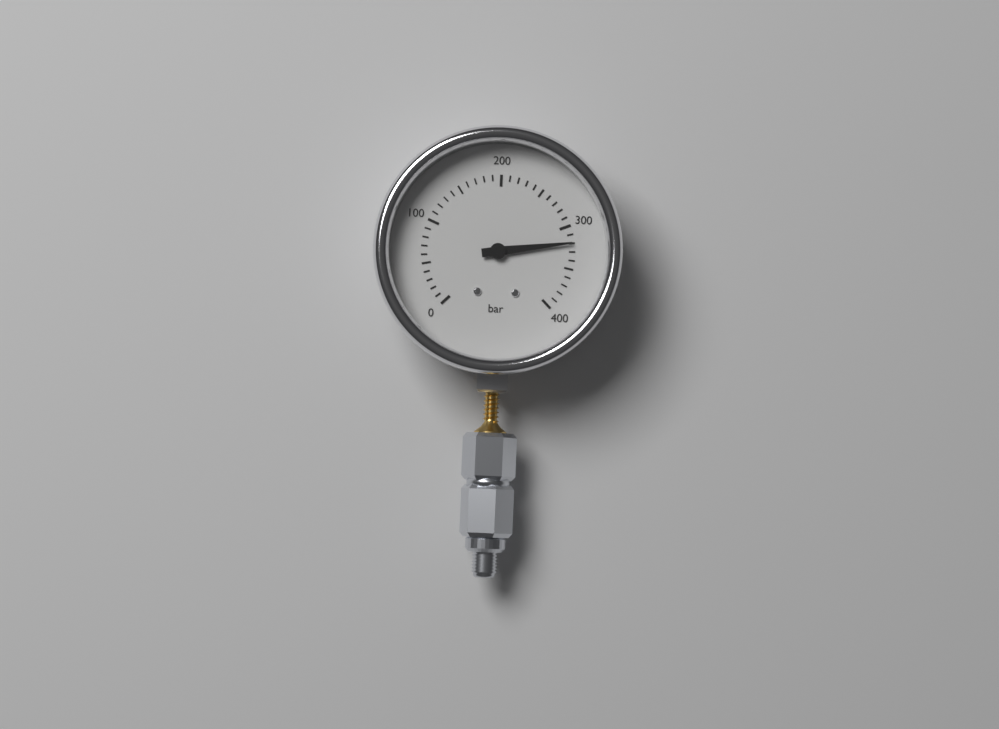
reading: 320 bar
